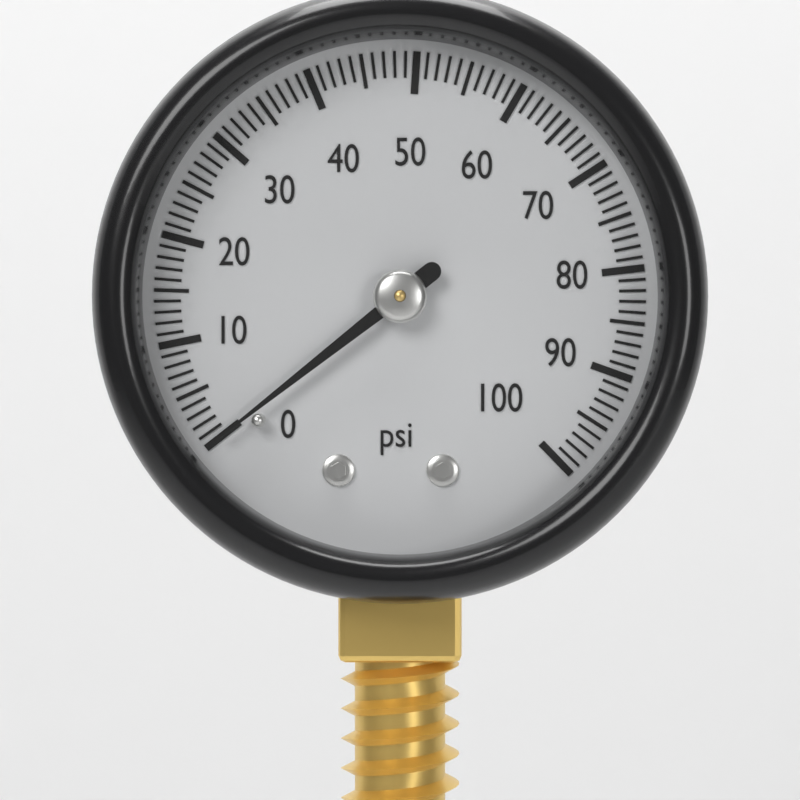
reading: 0 psi
